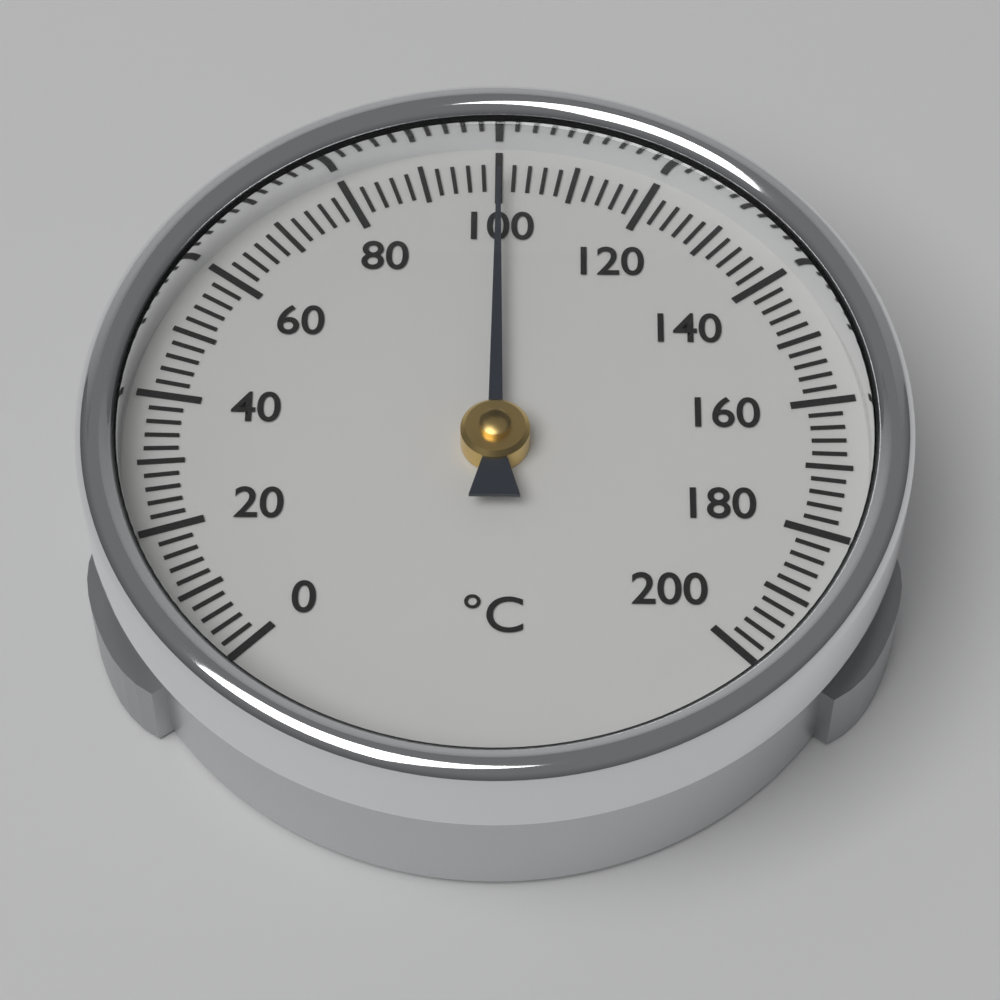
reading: 100 °C
